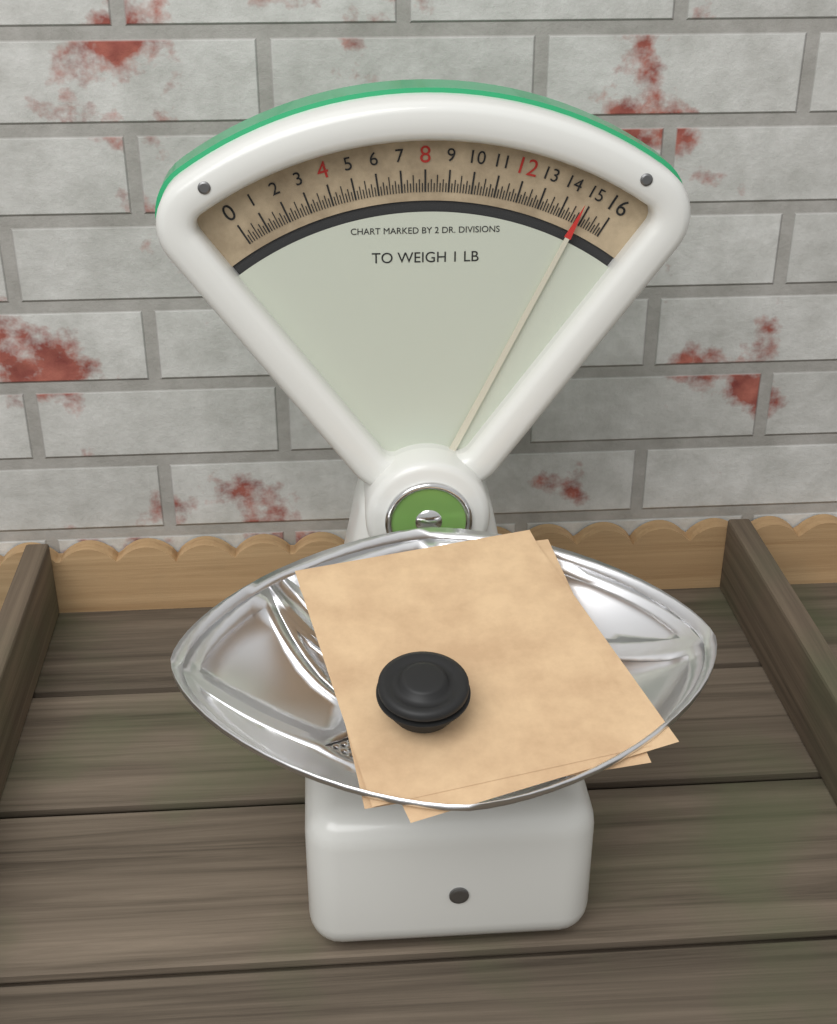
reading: 14.750 oz
